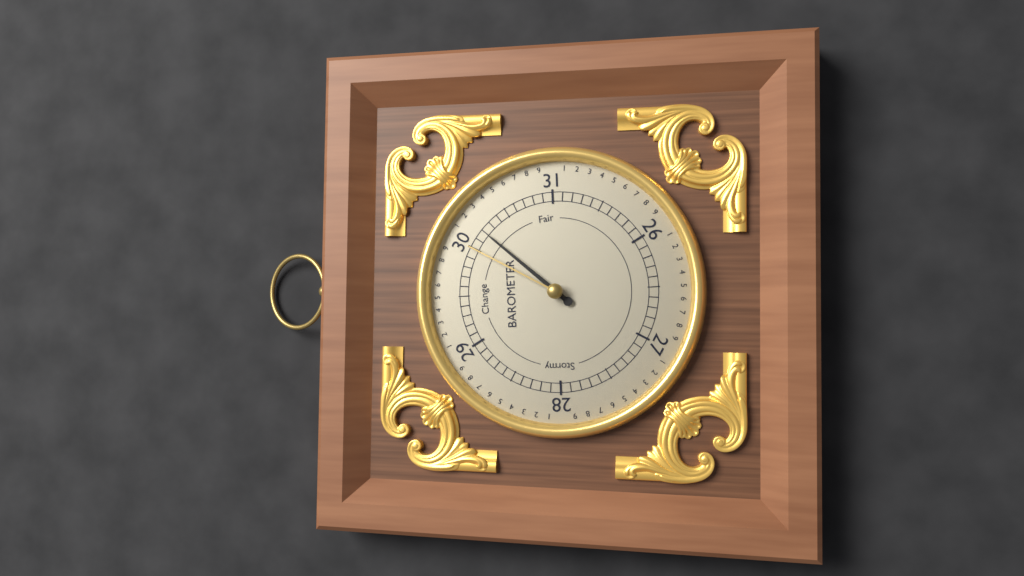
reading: 30.2 (no unit)
